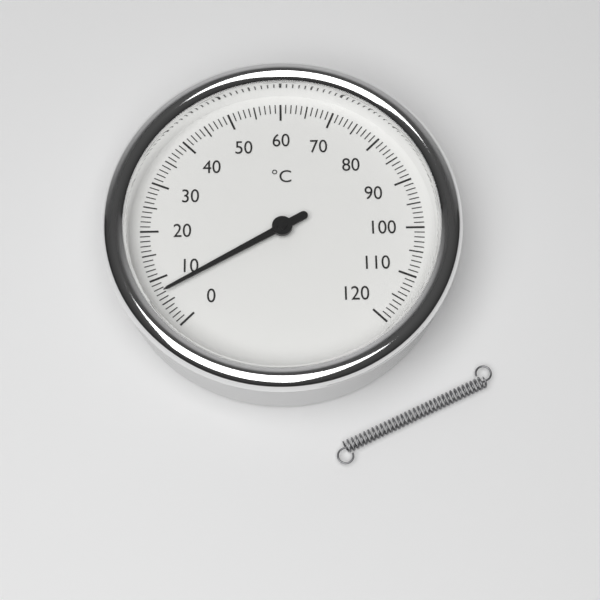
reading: 7 °C
